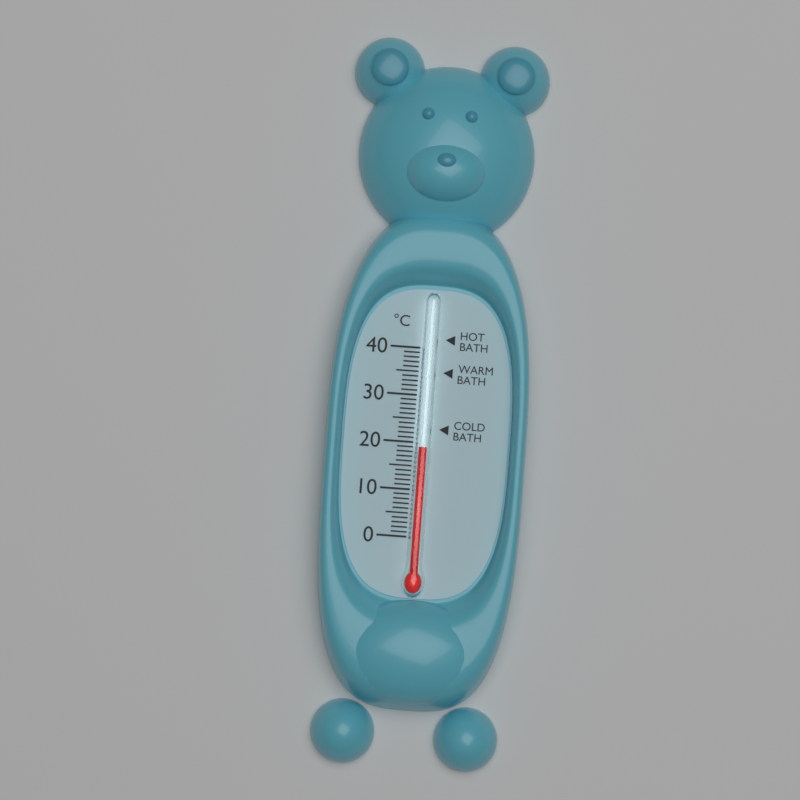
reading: 19 °C
